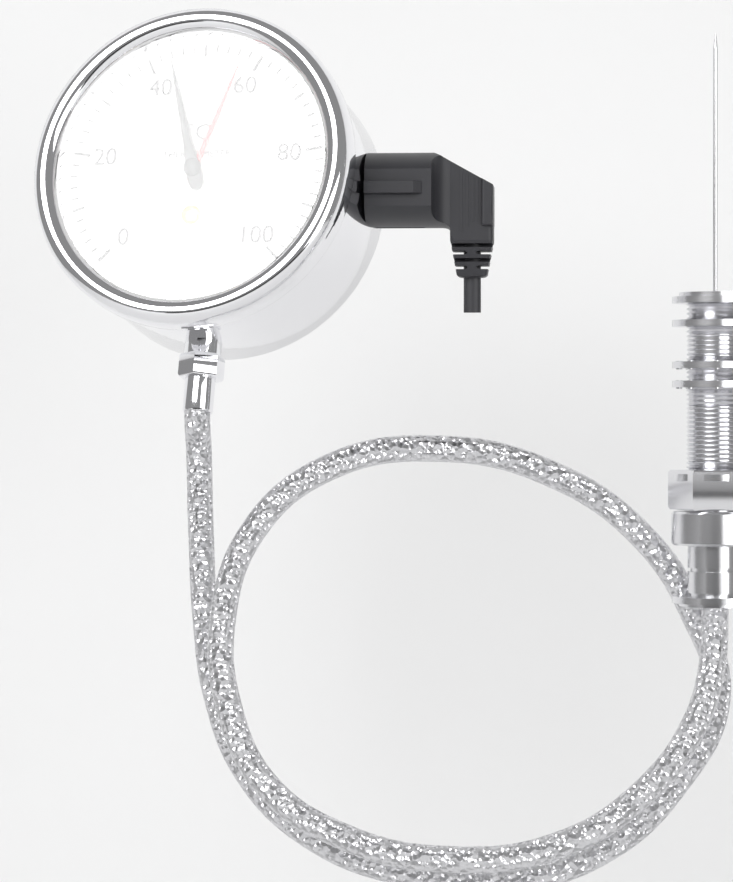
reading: 44 °C
